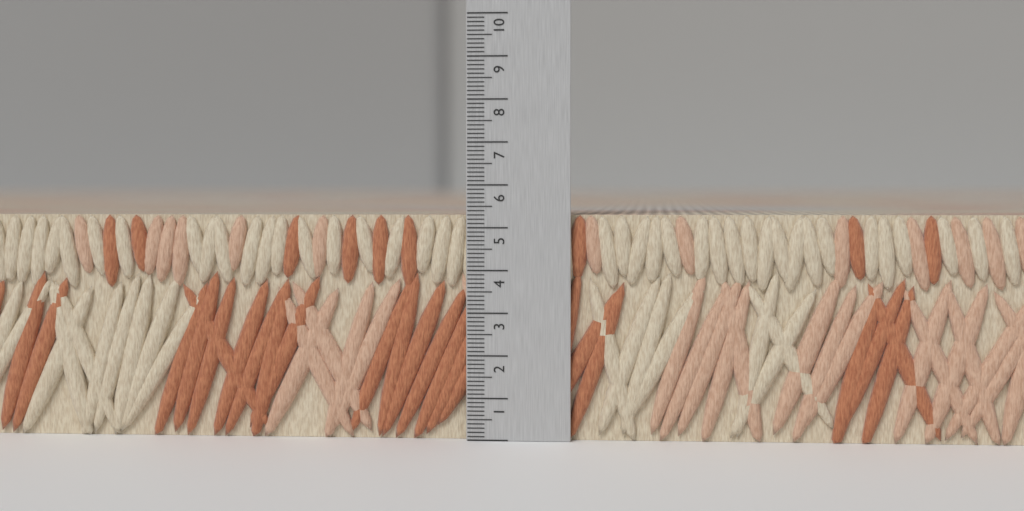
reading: 5.3 (no unit)
